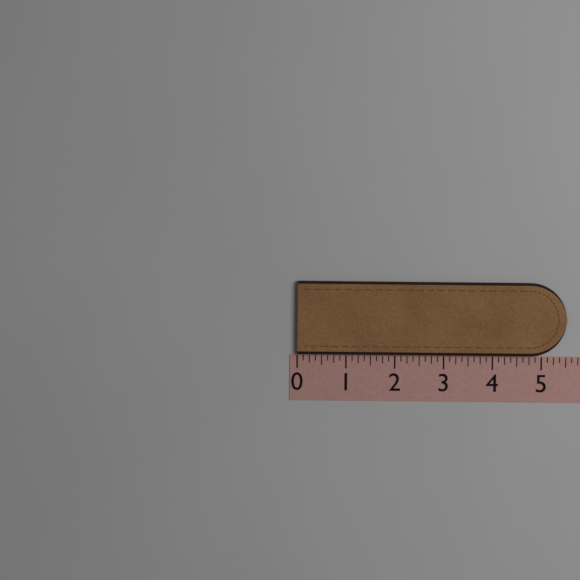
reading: 5.500 (no unit)
